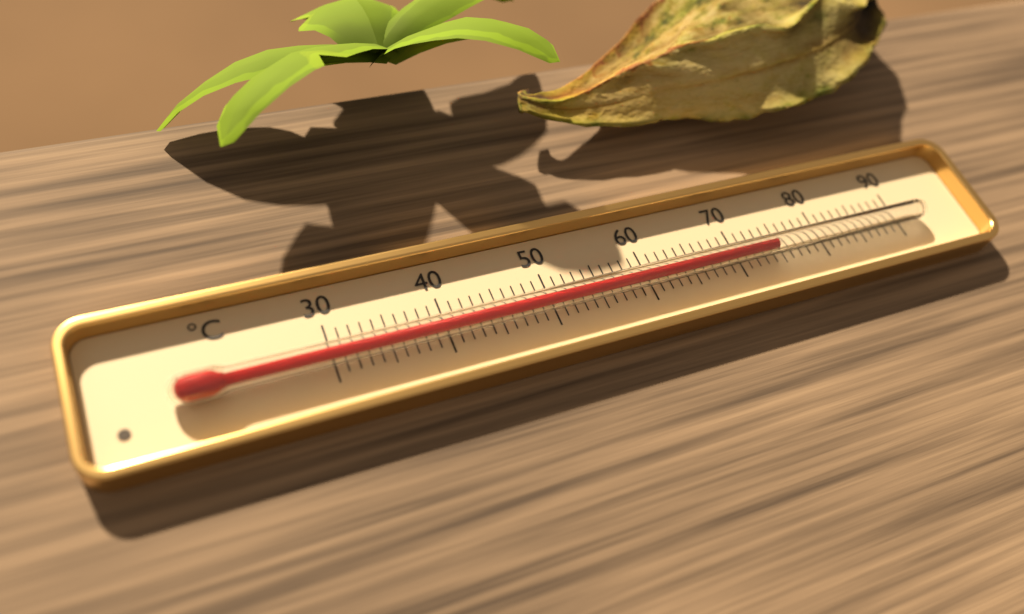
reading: 74 °C
